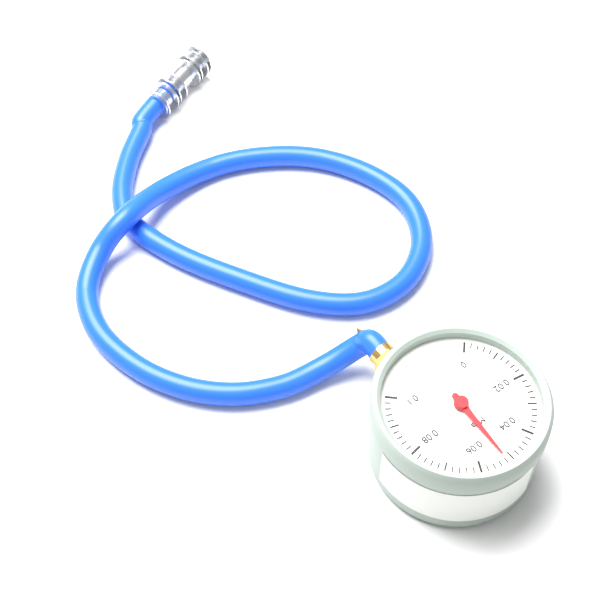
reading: 0.052 MPa
